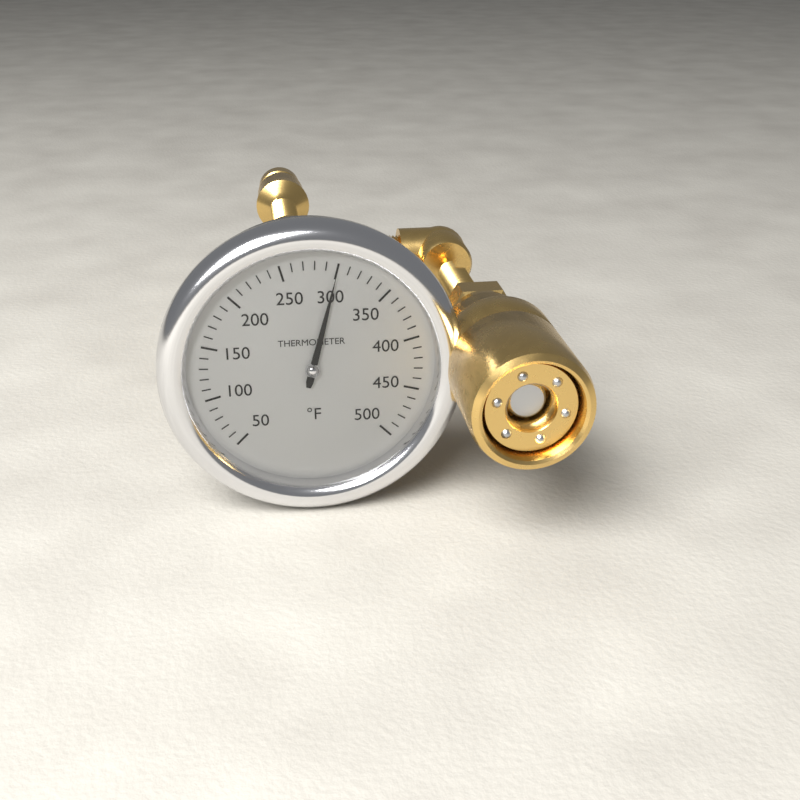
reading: 300 °F
